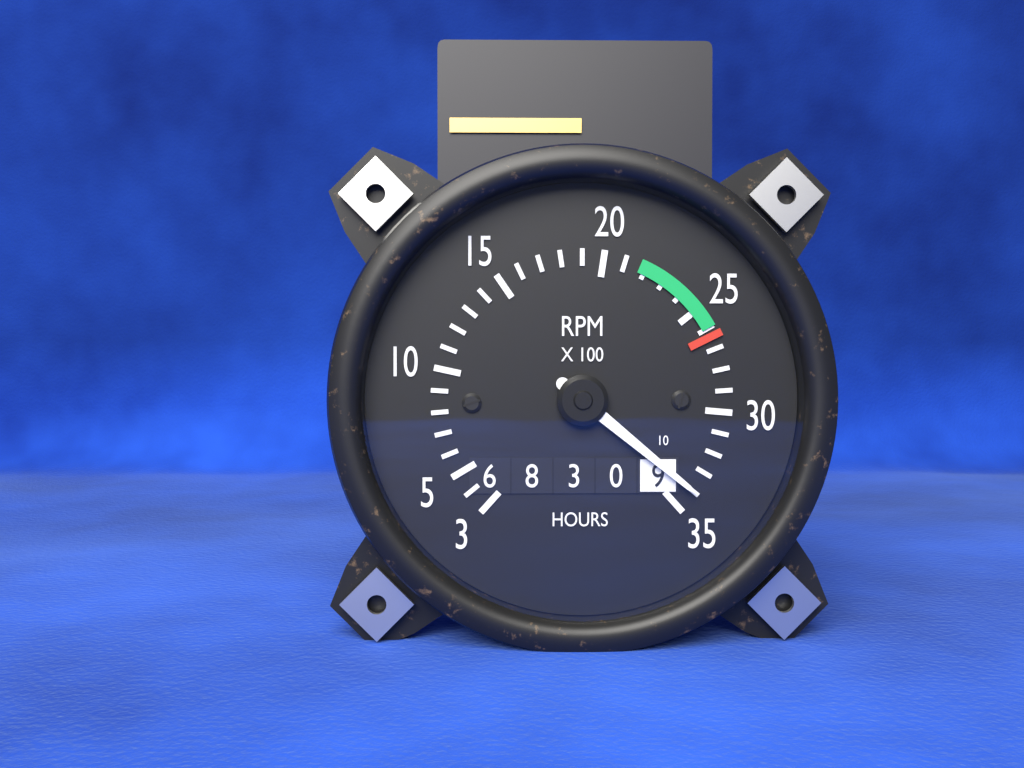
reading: 3400 RPM
